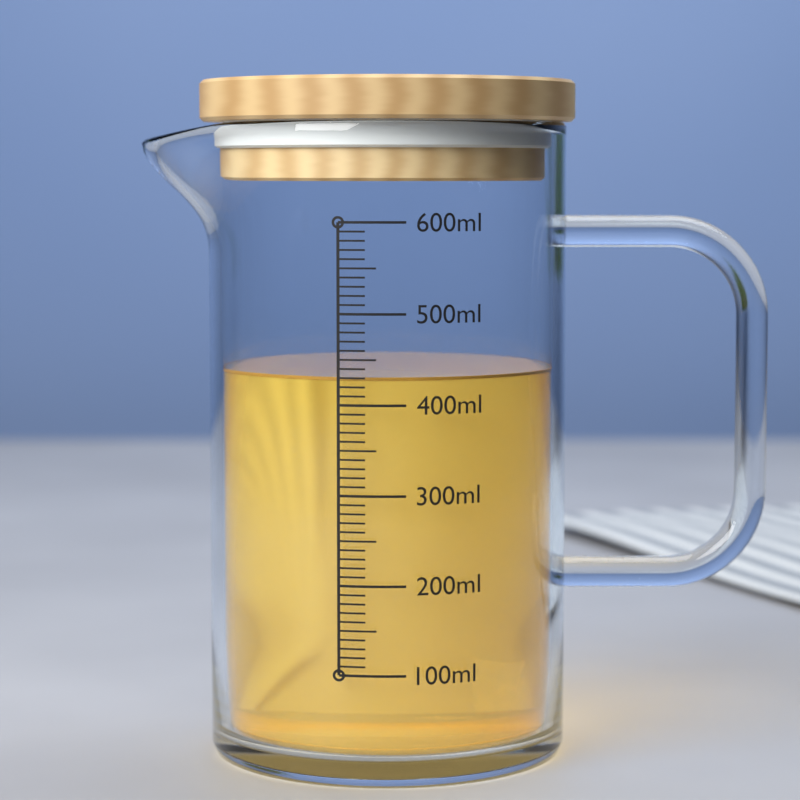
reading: 430 ml
